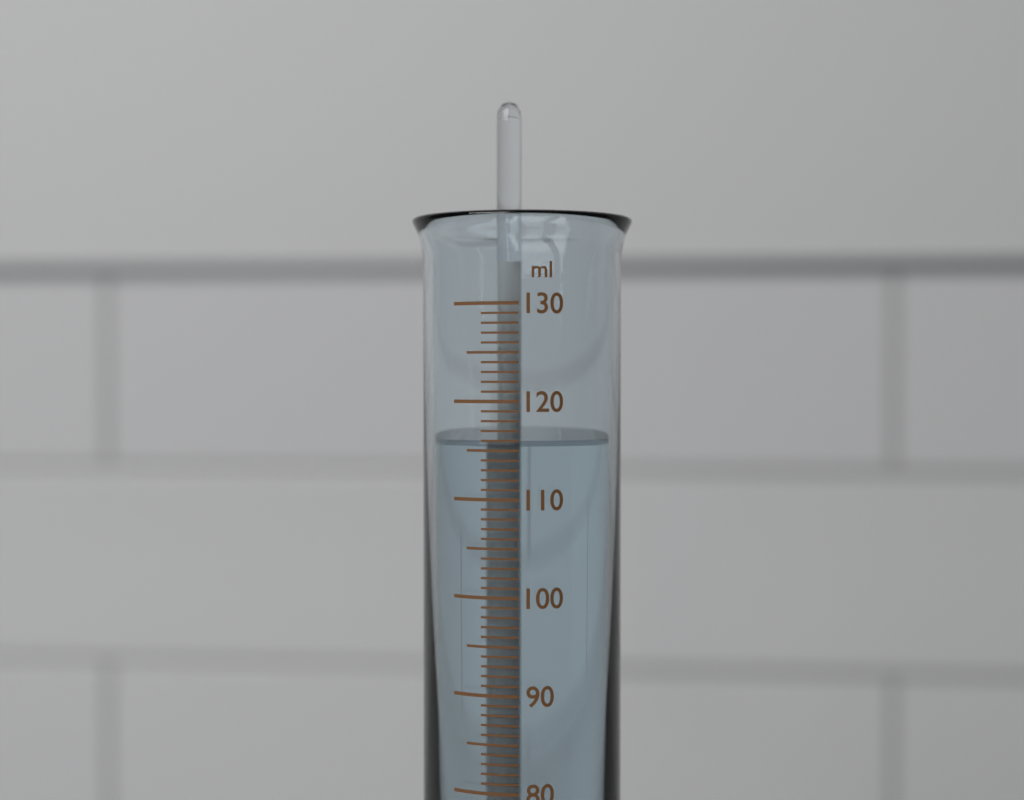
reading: 116 ml
